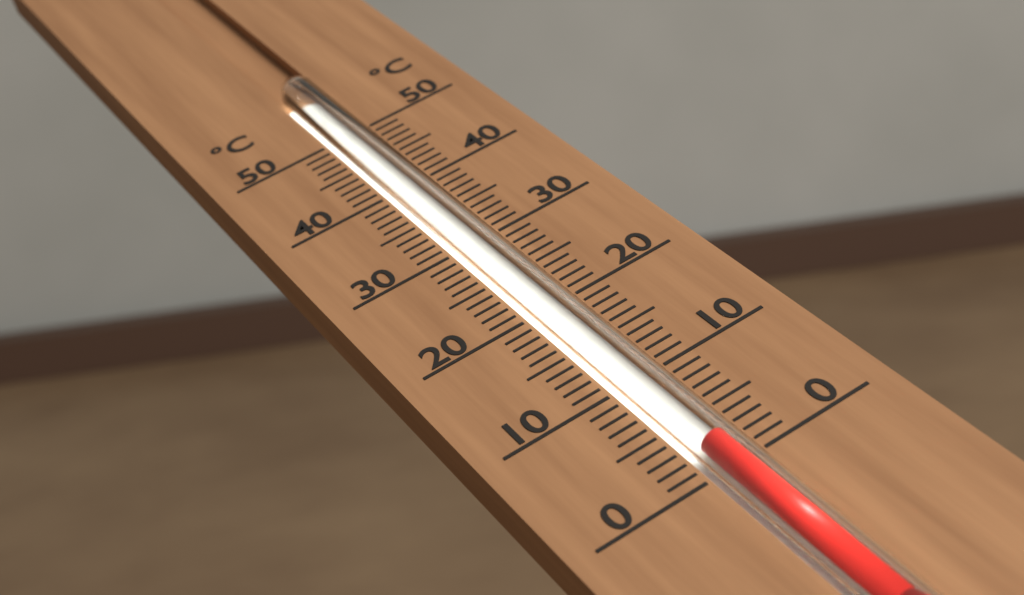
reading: 2 °C
